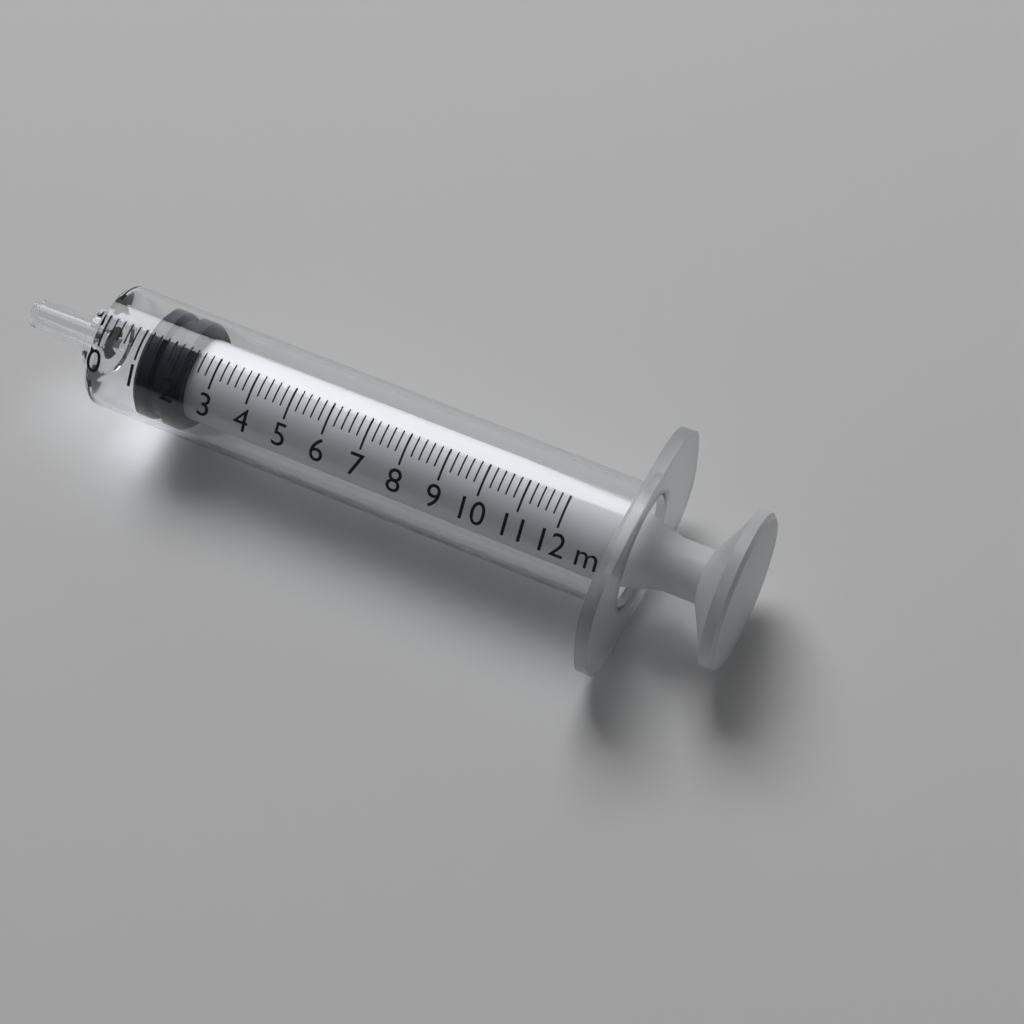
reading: 1.0 ml
